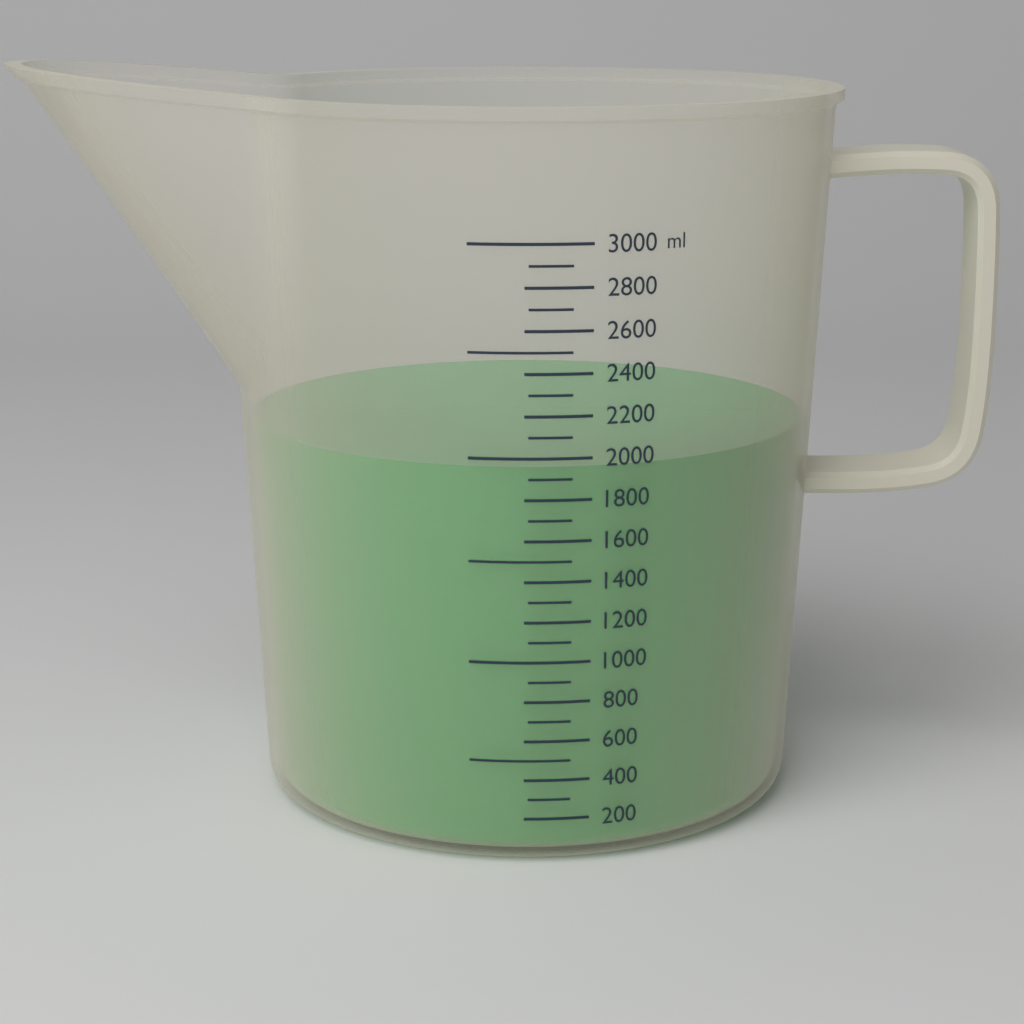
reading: 1950 ml
